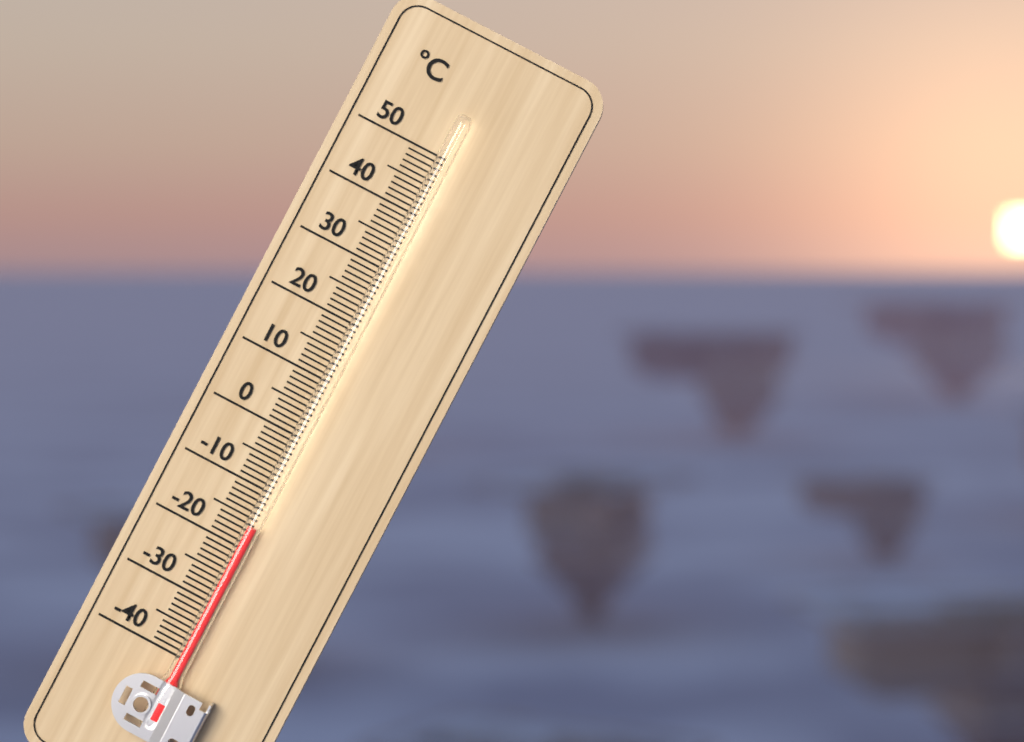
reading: -16 °C
